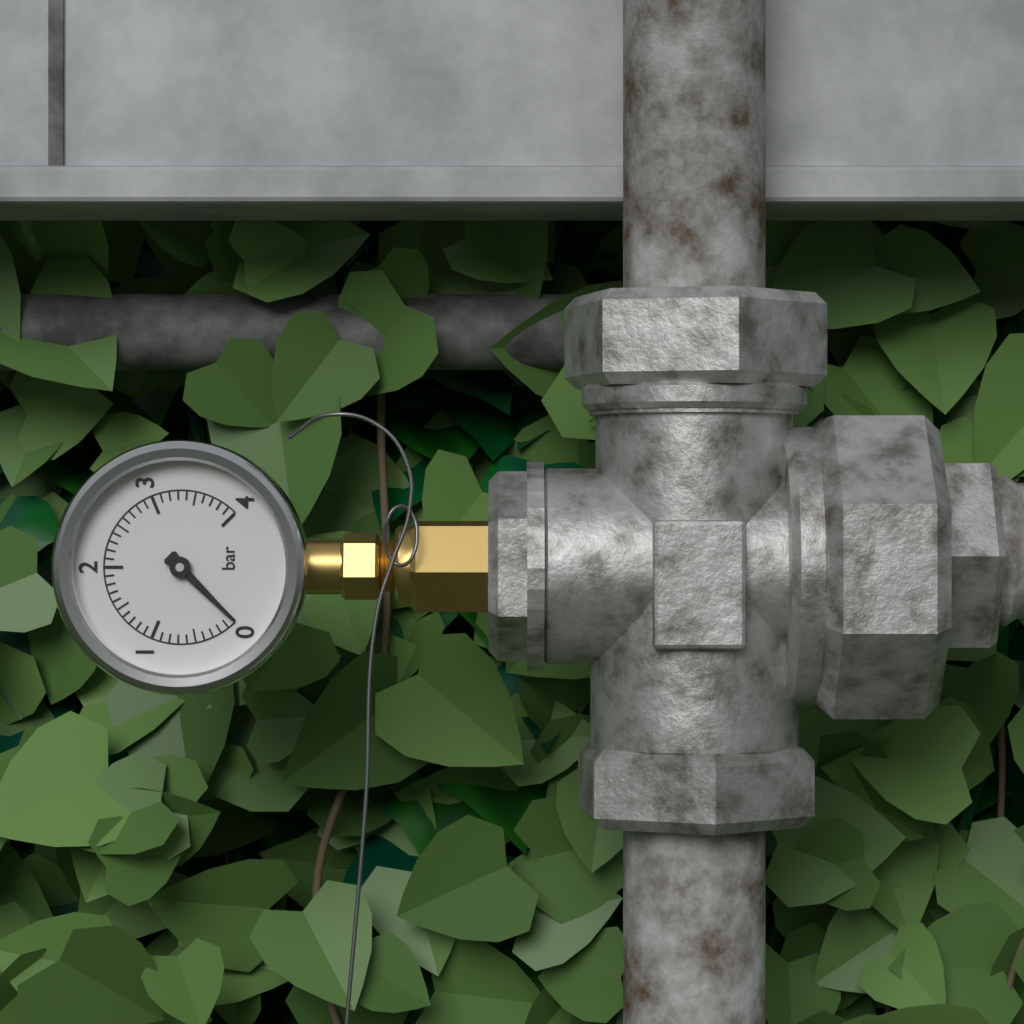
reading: 0.0 bar
